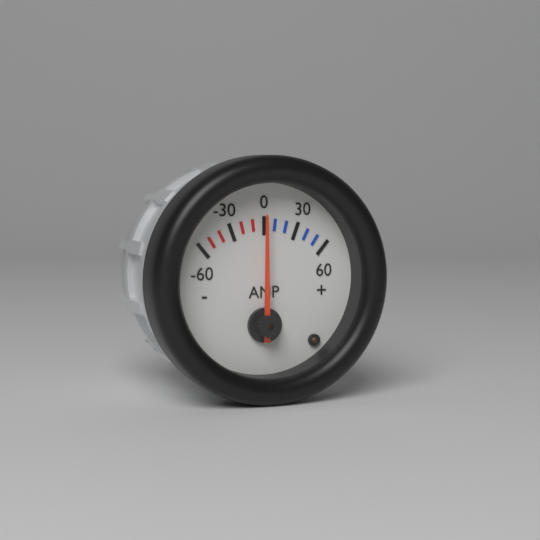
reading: 0 A
